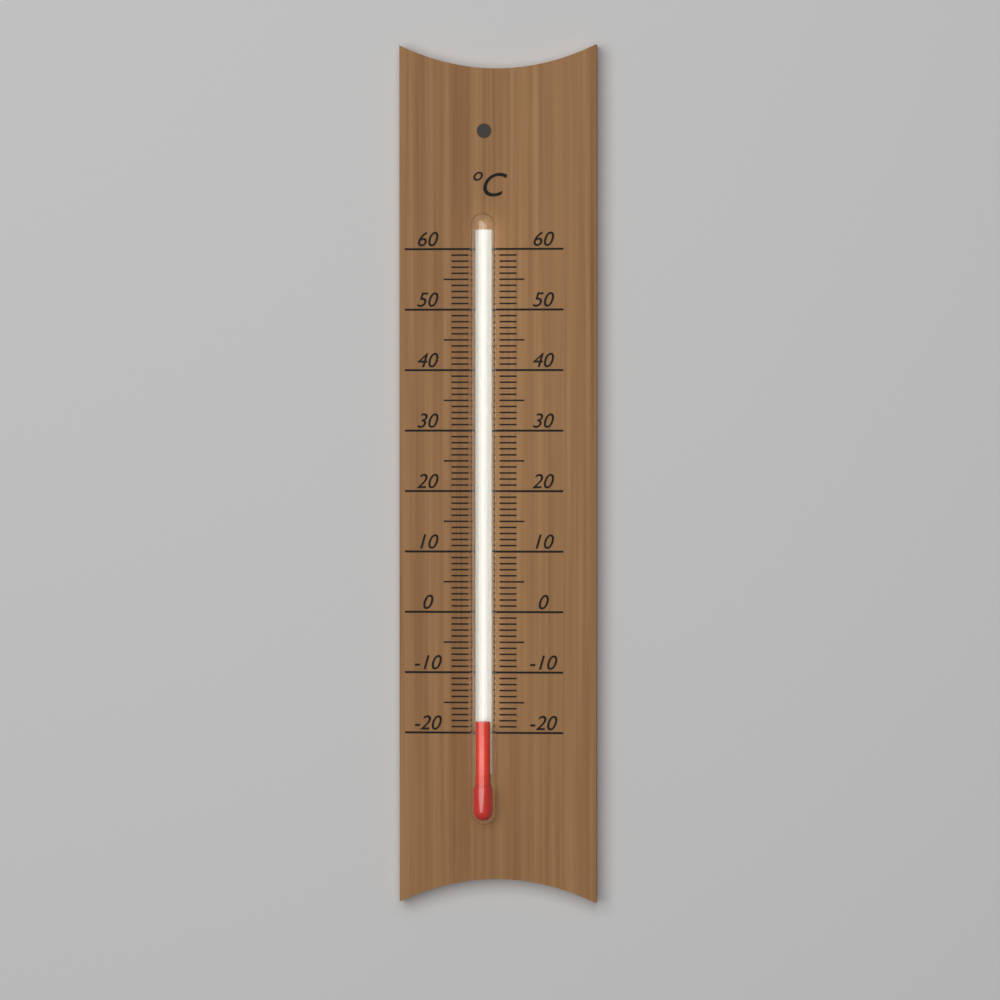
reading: -18 °C
